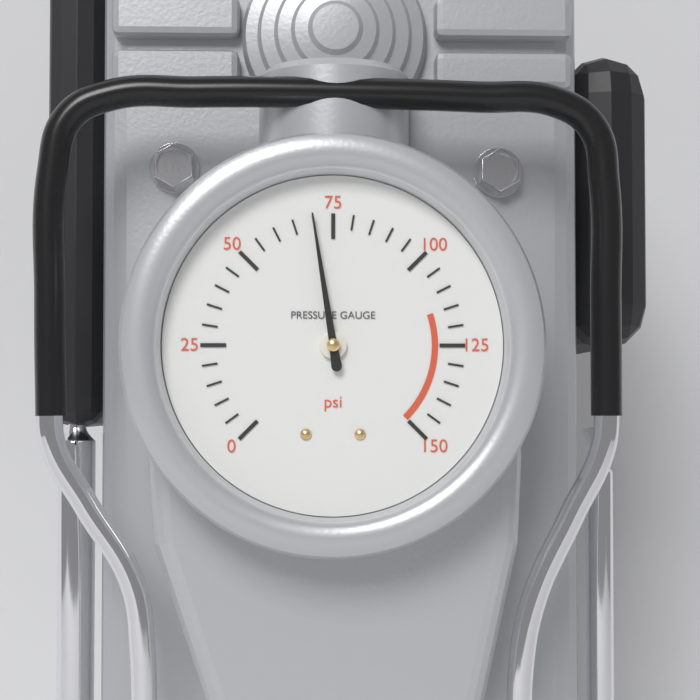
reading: 70 psi
